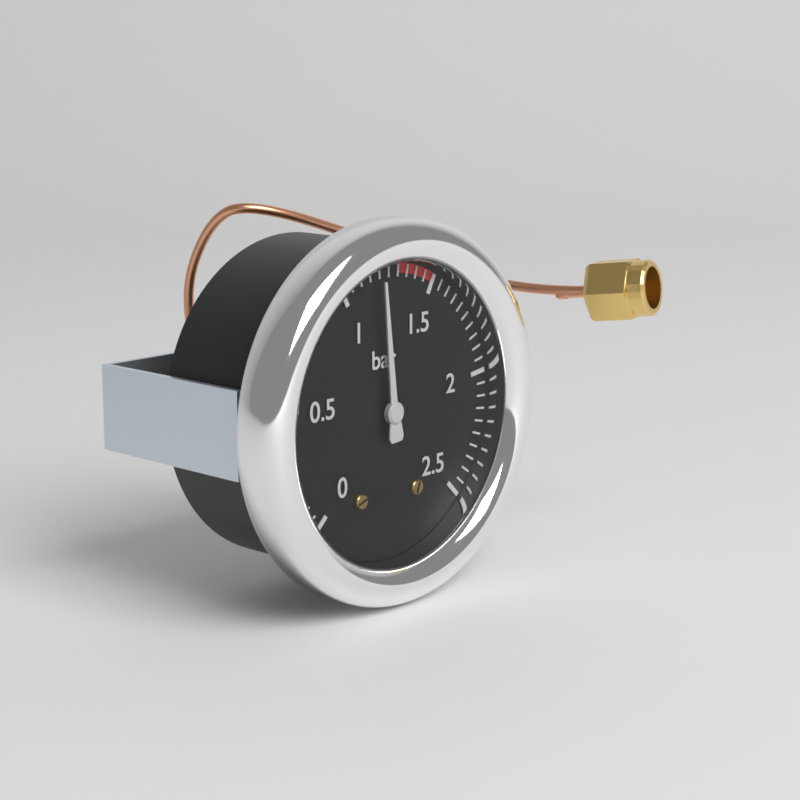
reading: 1.20 bar
